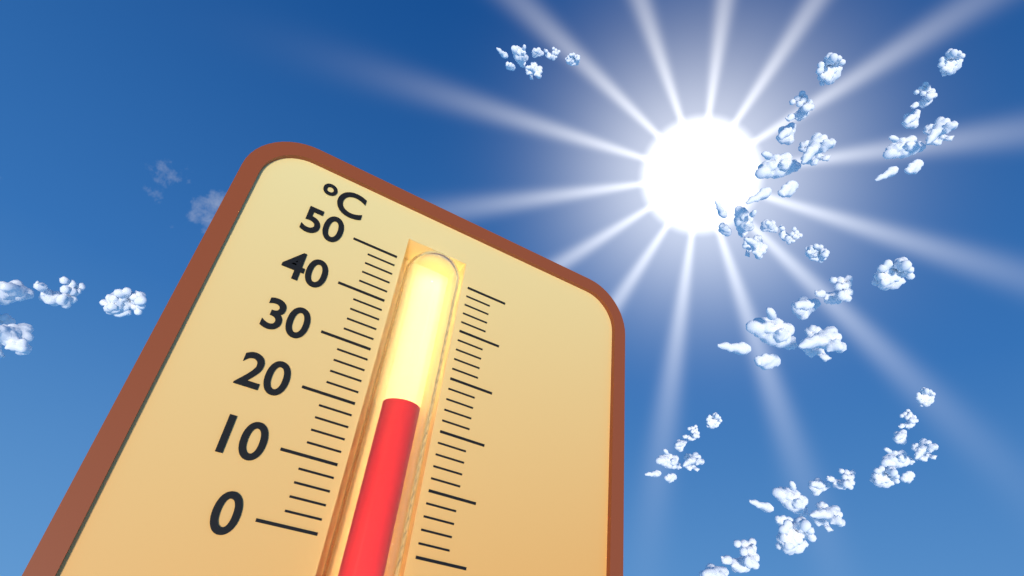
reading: 22 °C
